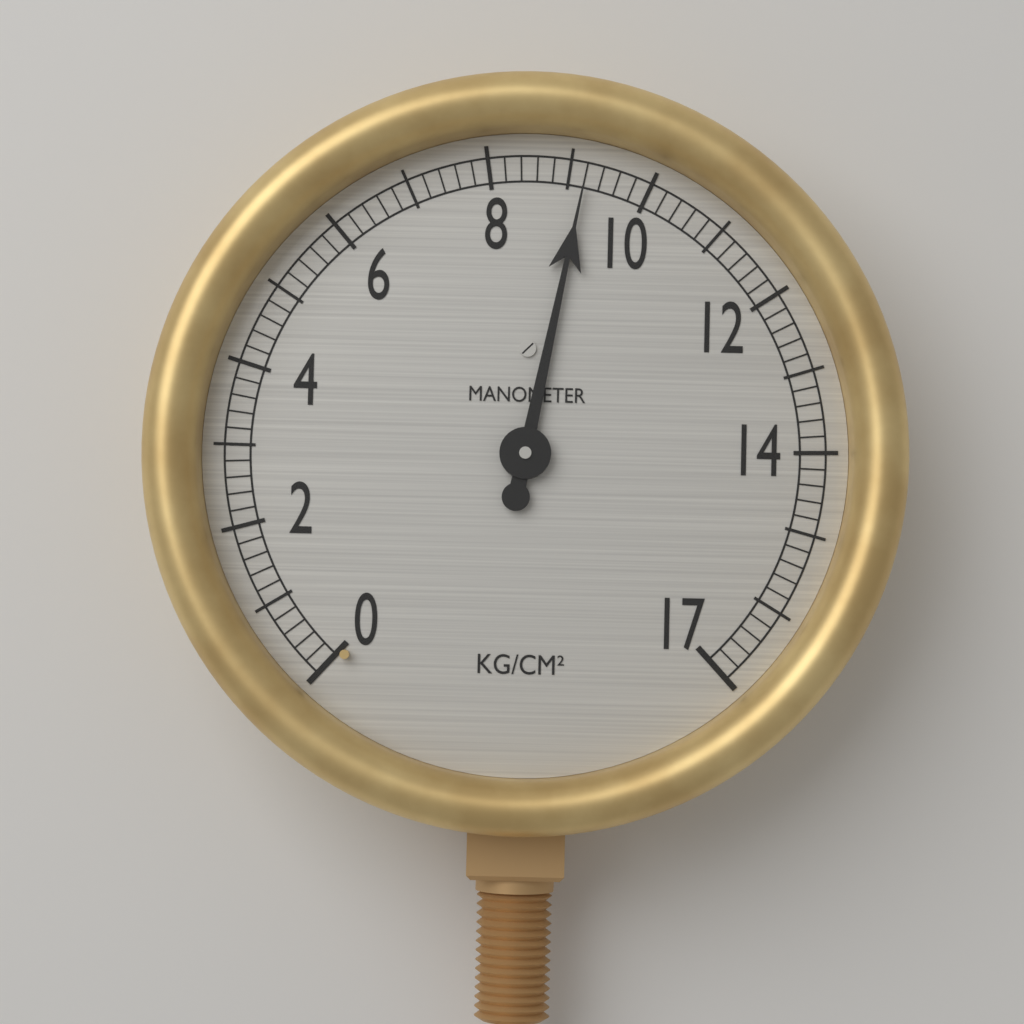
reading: 9.2 kg/cm²
